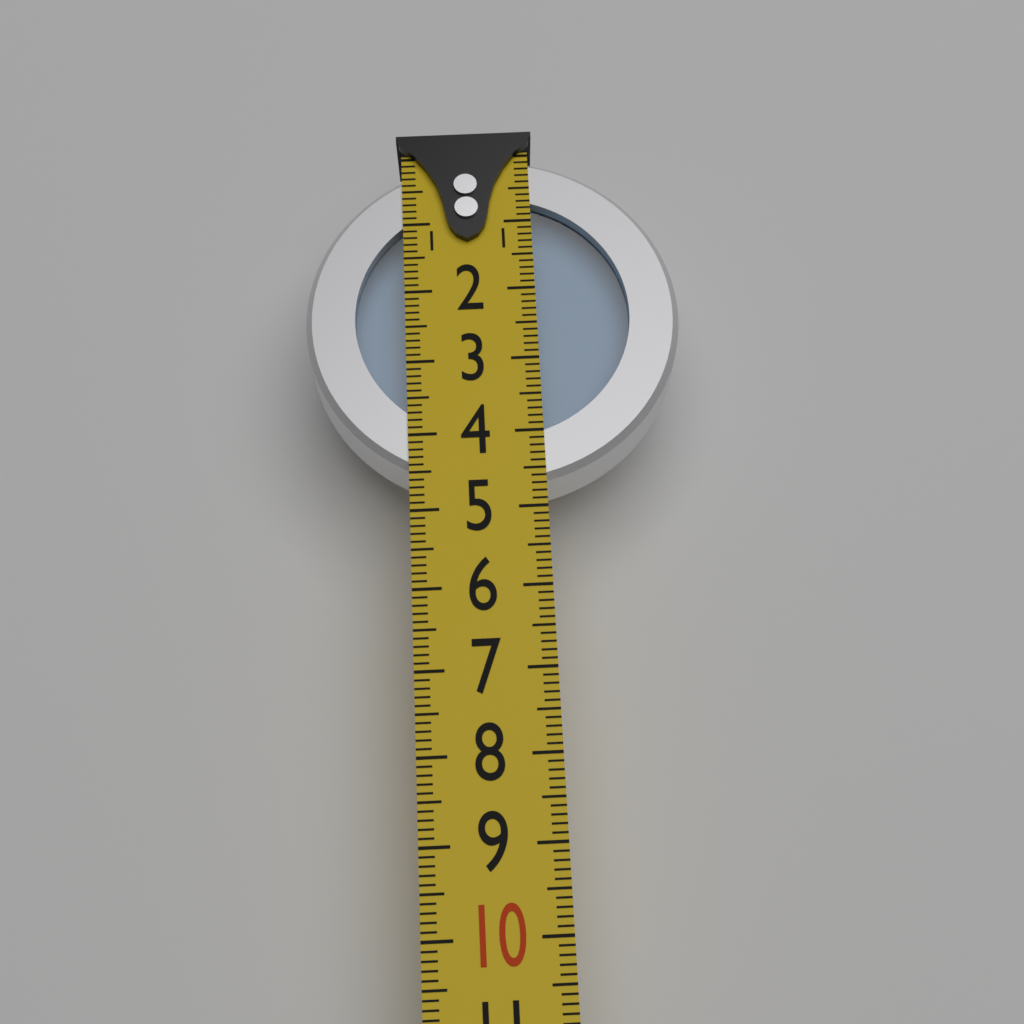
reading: 4.7 (no unit)
